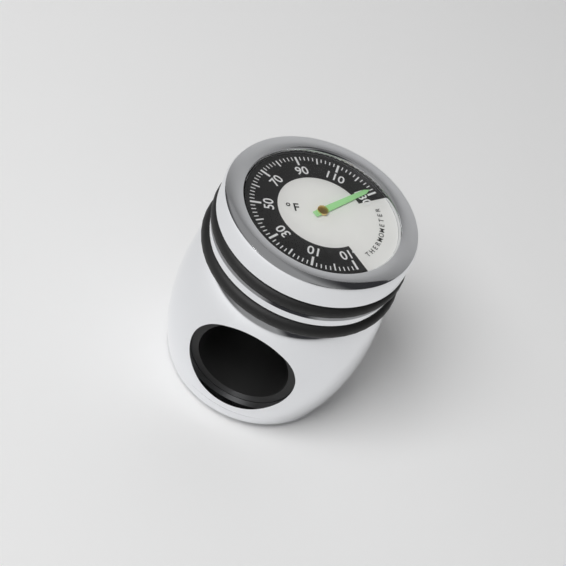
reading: 128 °F
